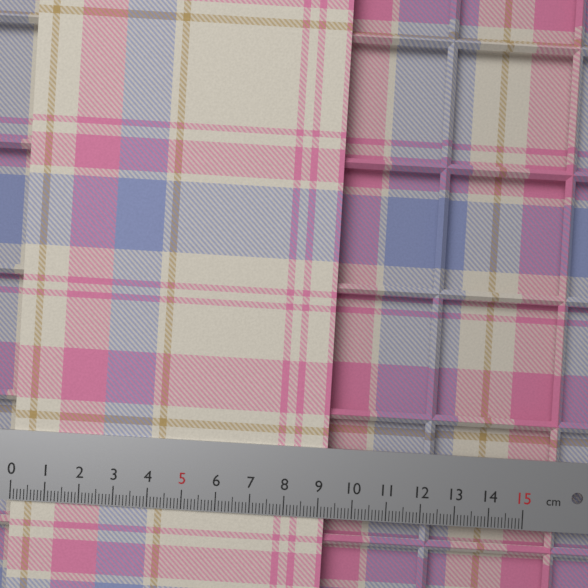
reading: 9.2 cm
